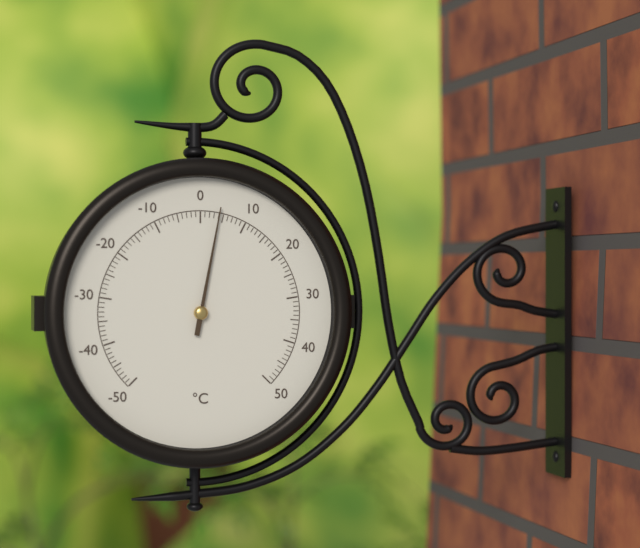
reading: 4 °C
